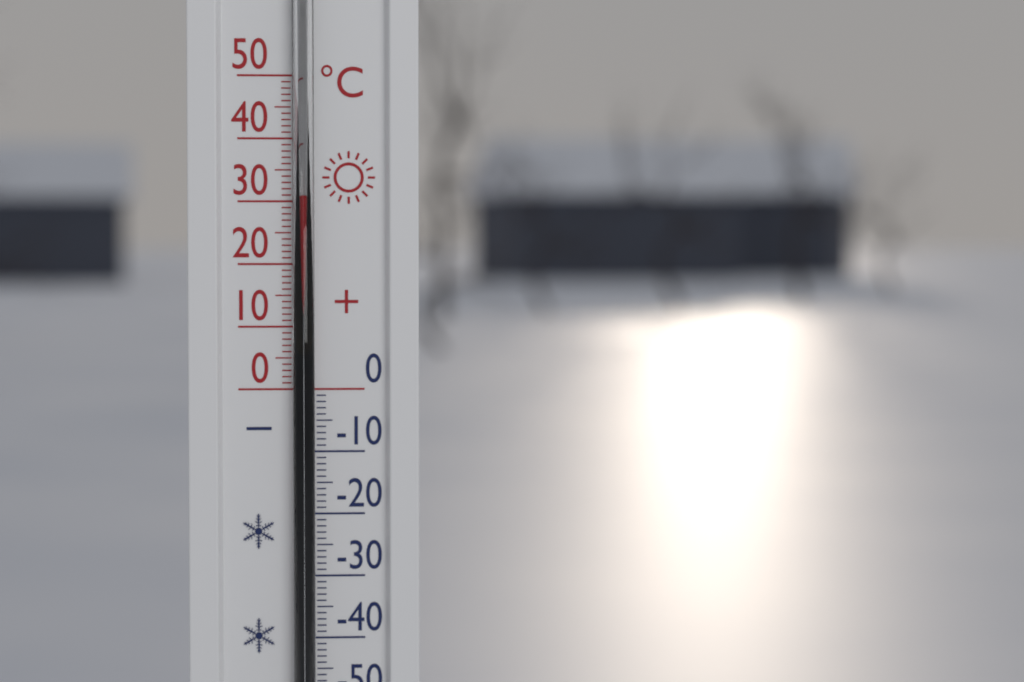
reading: 31 °C
